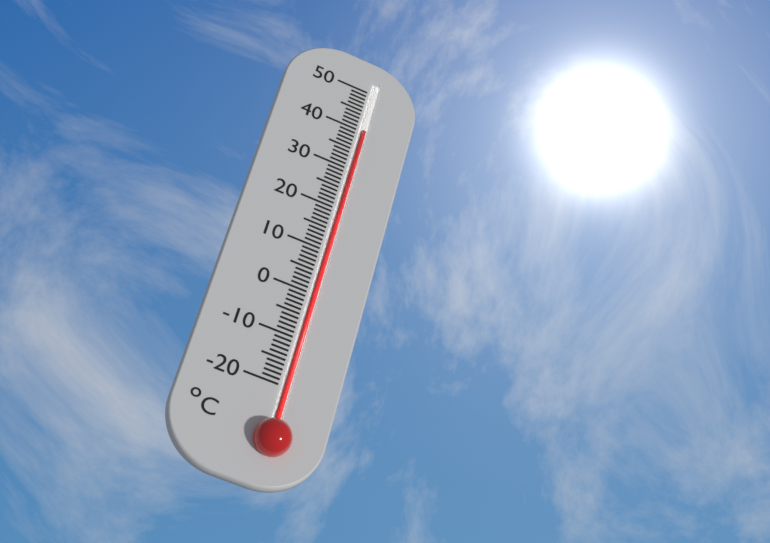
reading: 40 °C
